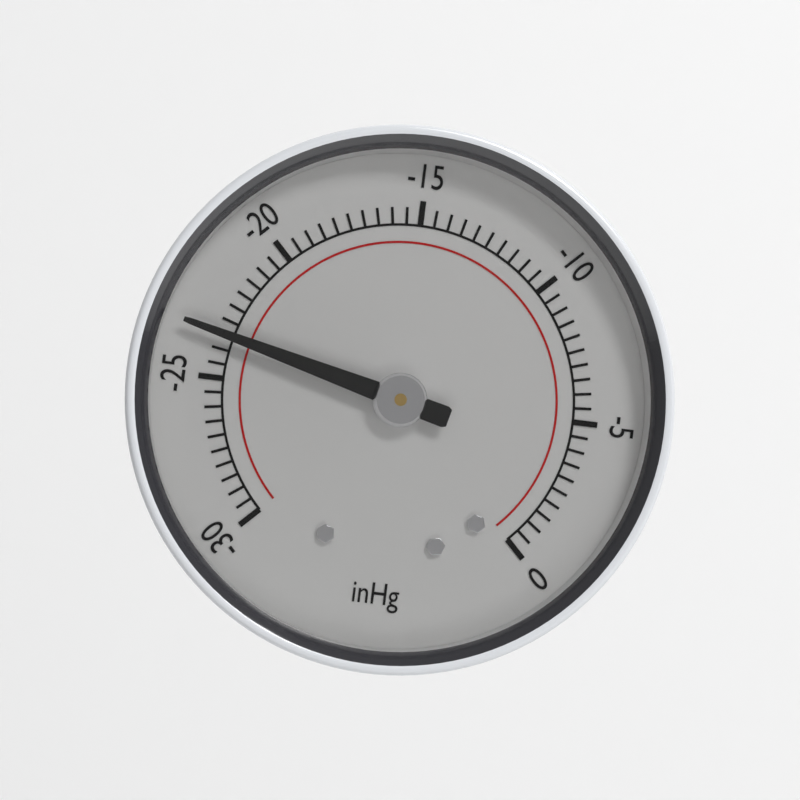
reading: -23.5 inHg
